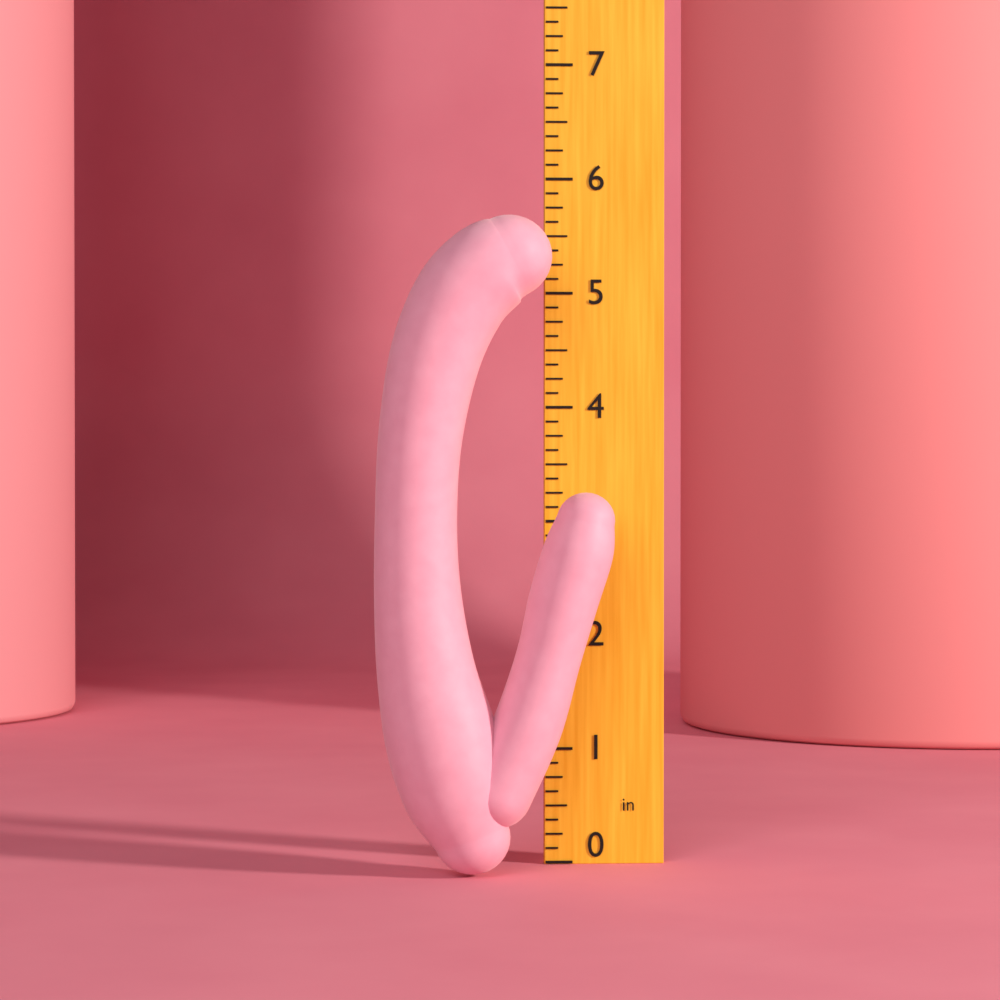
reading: 5.625 in
